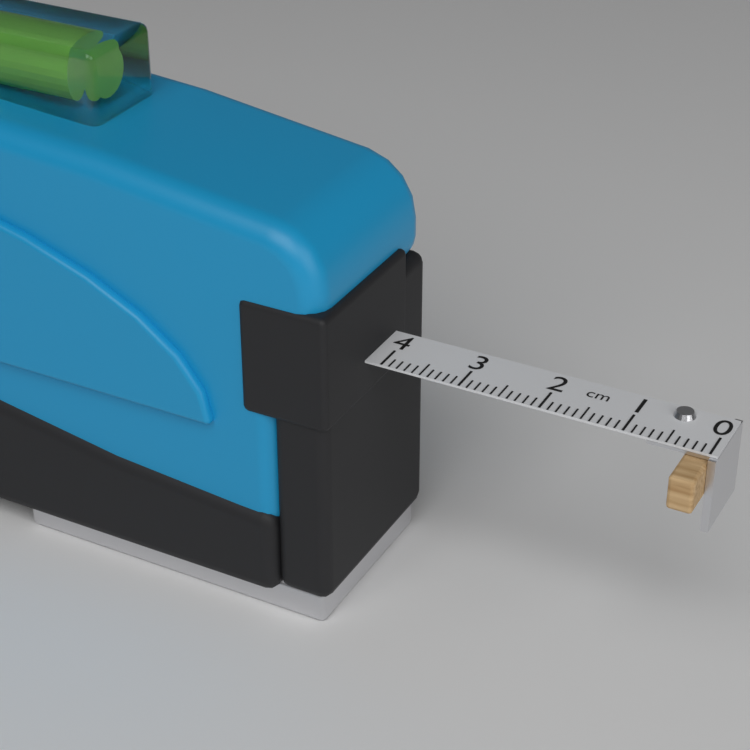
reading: 0.3 cm
